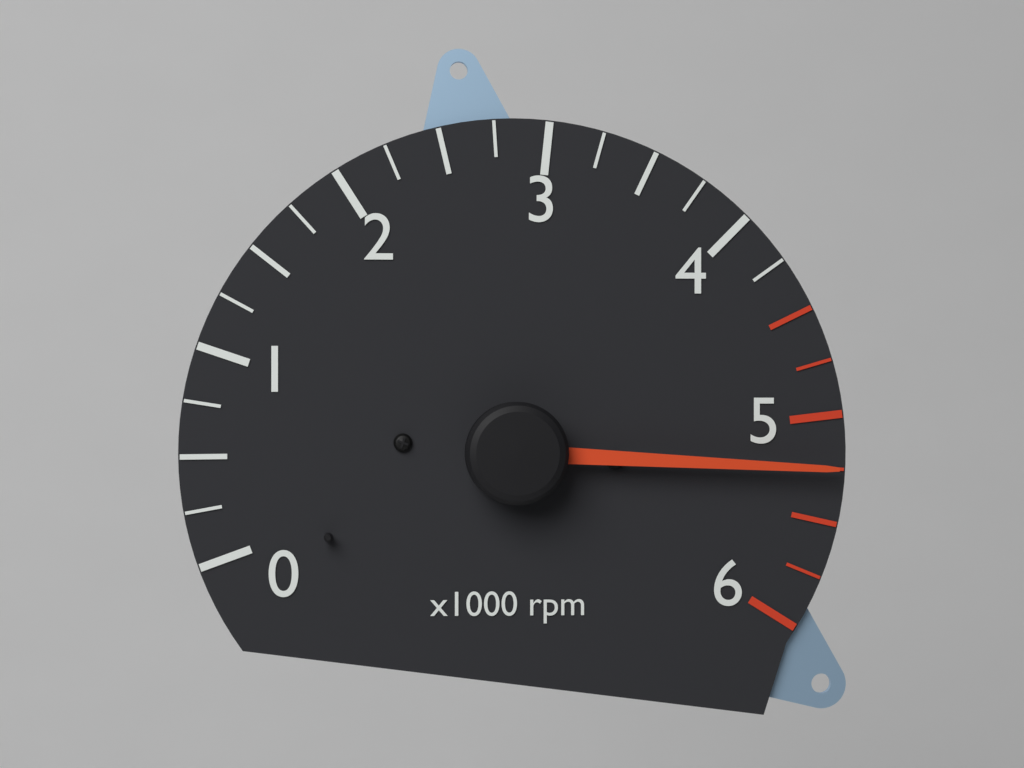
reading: 5250 rpm
